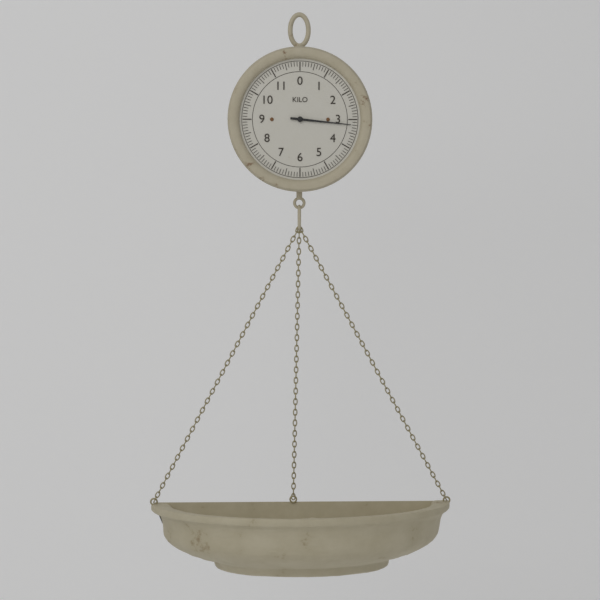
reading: 3.2 kg
